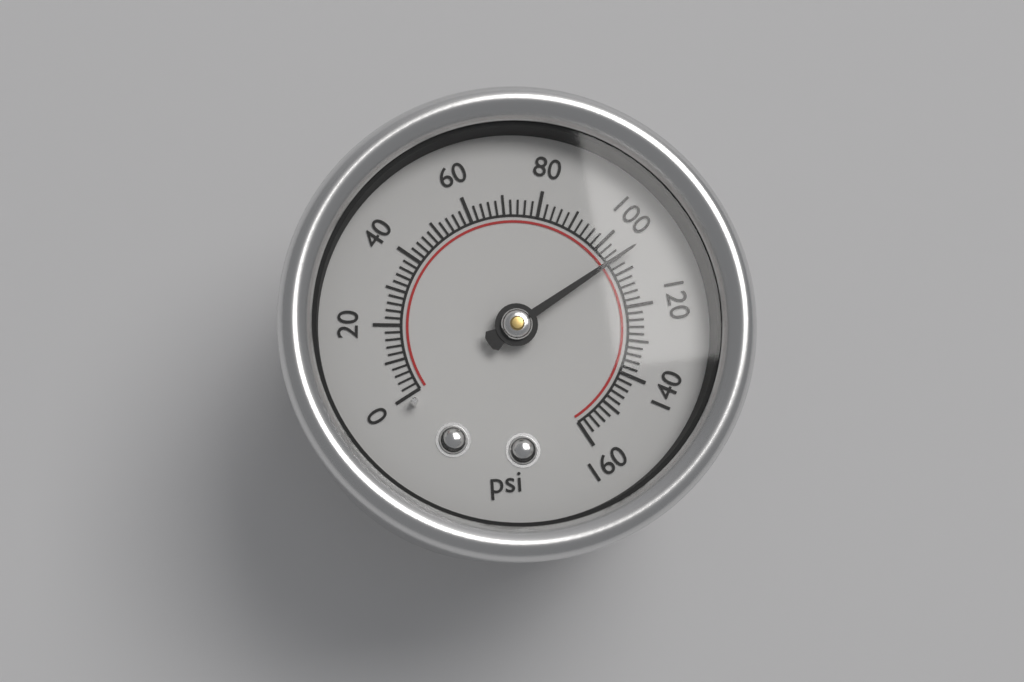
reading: 106 psi
